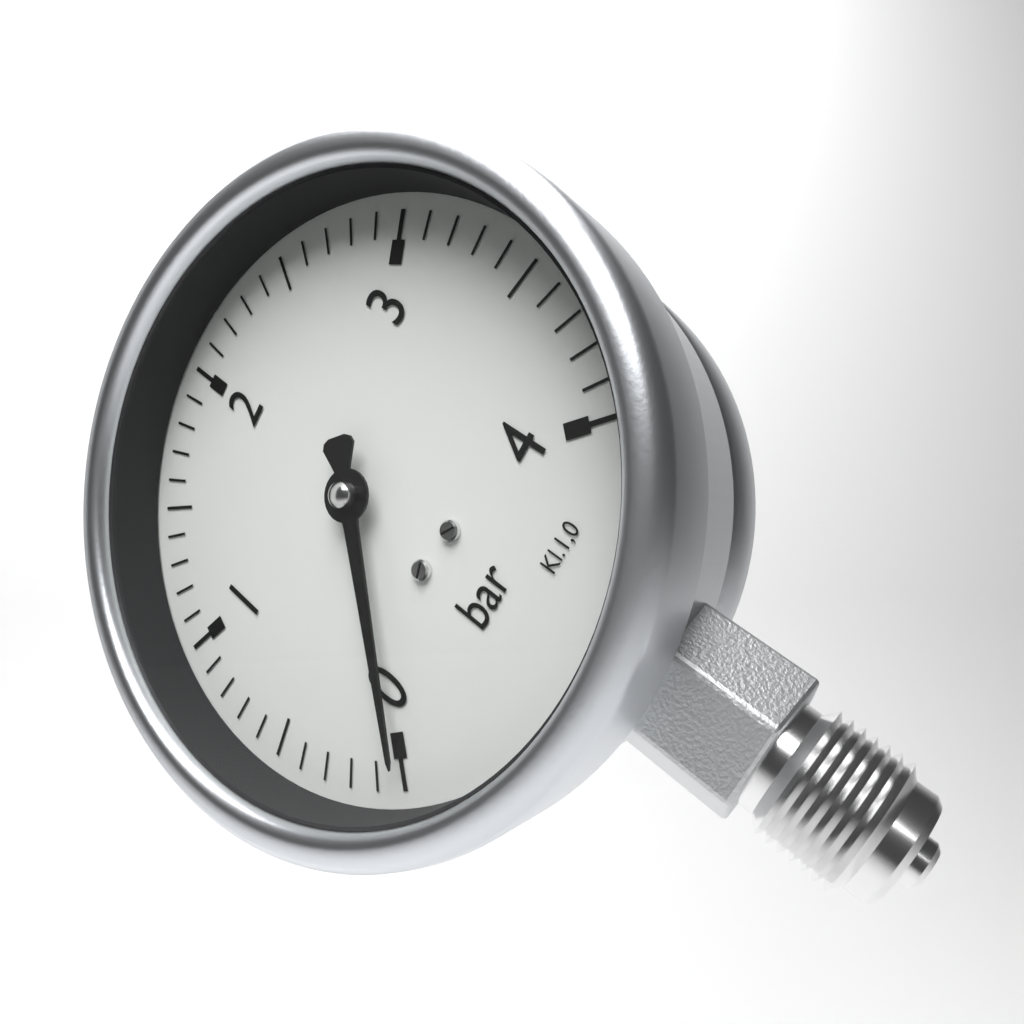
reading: 0.0 bar
